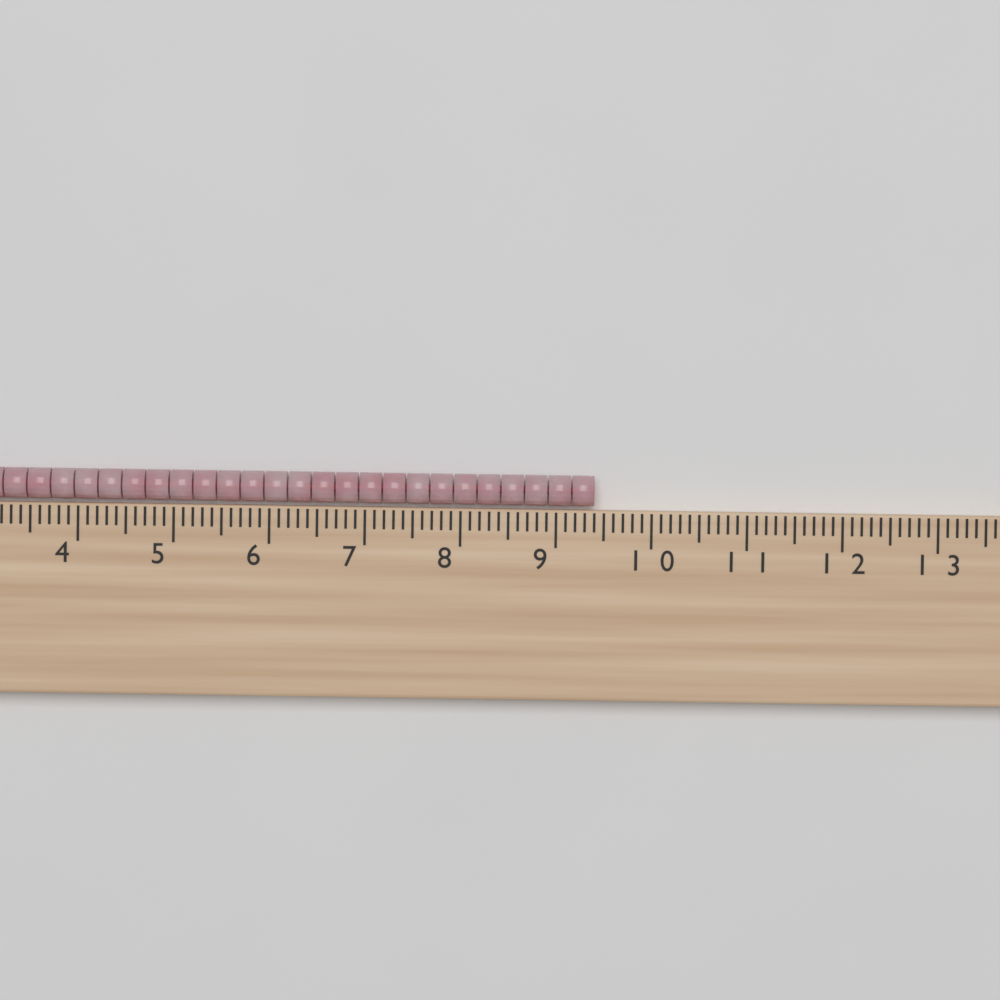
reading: 9.4 cm
